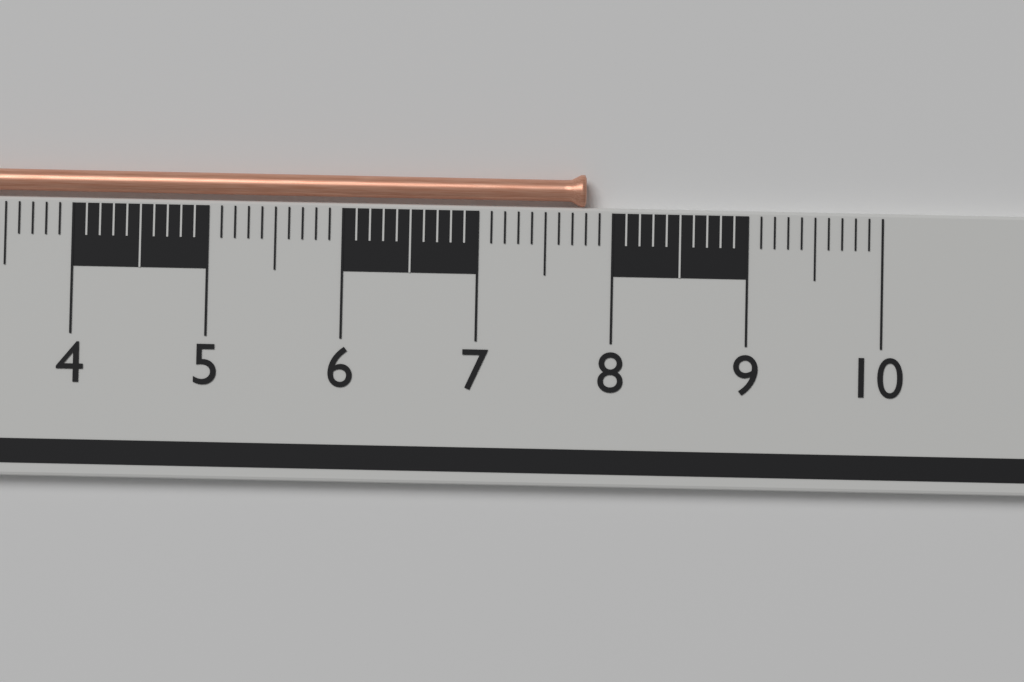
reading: 7.8 cm
